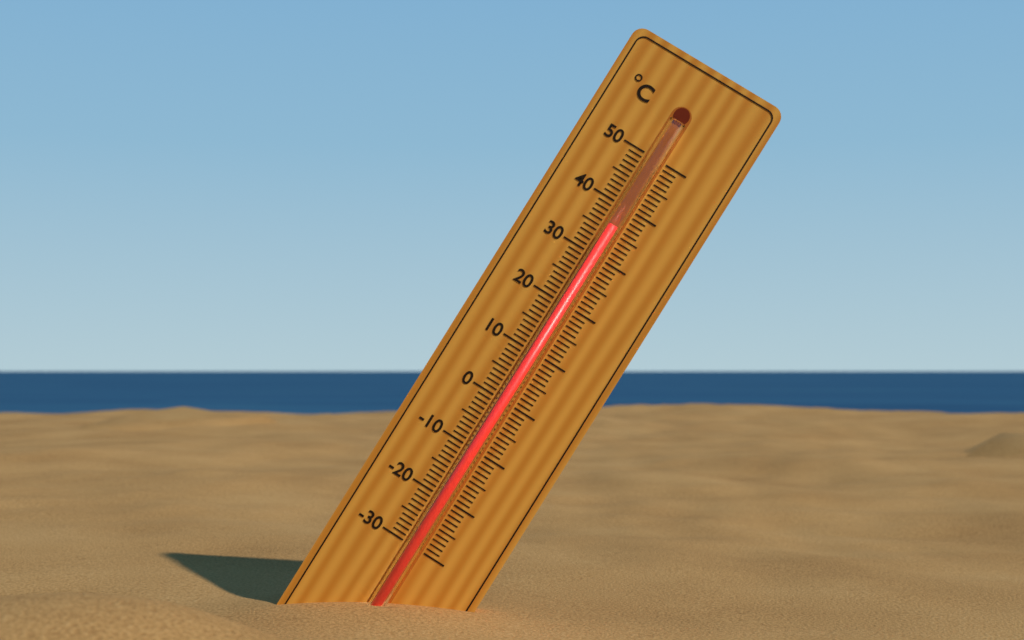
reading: 36 °C
